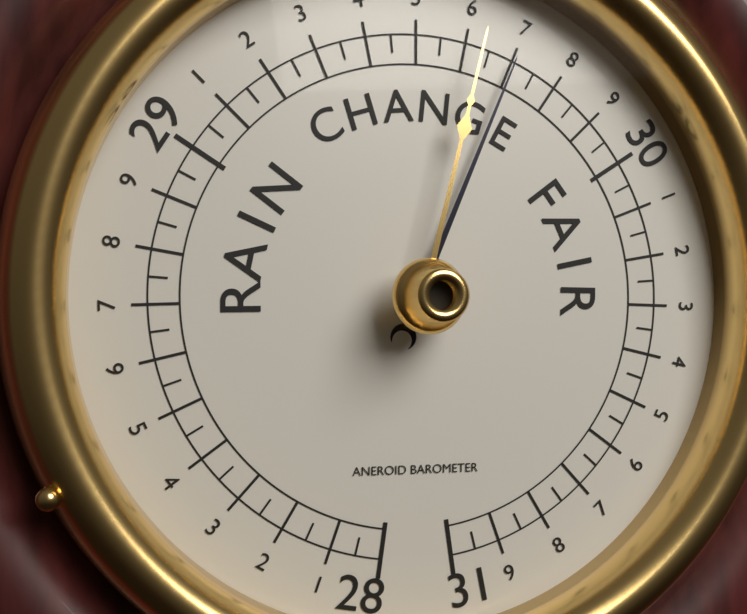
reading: 29.70 (no unit)
